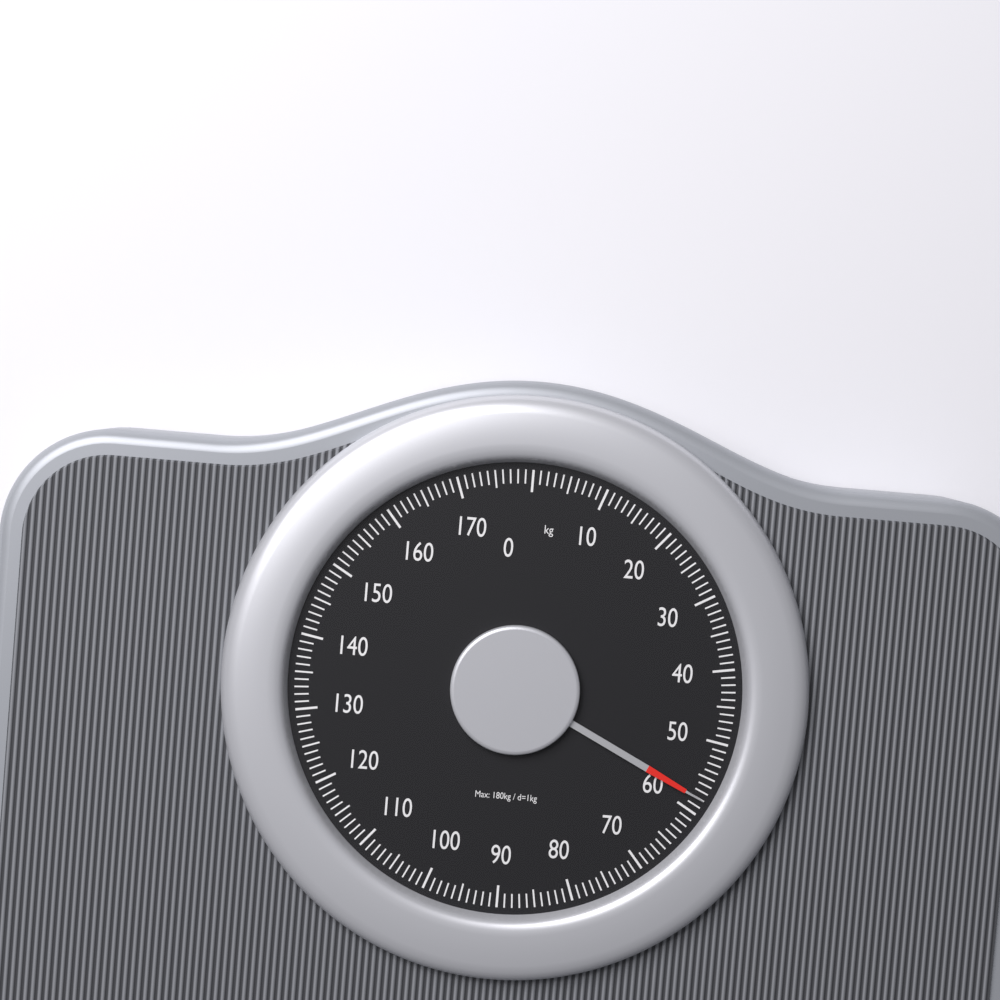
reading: 58 kg
